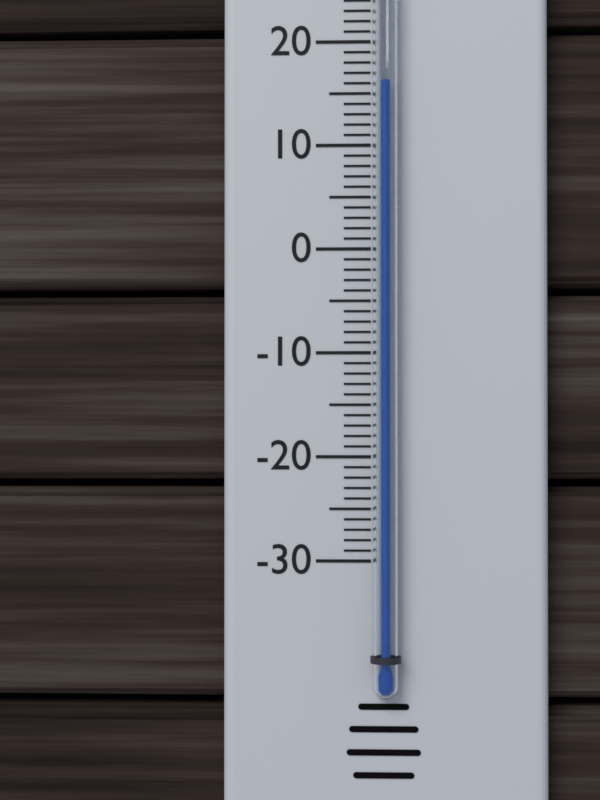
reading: 16 °C
